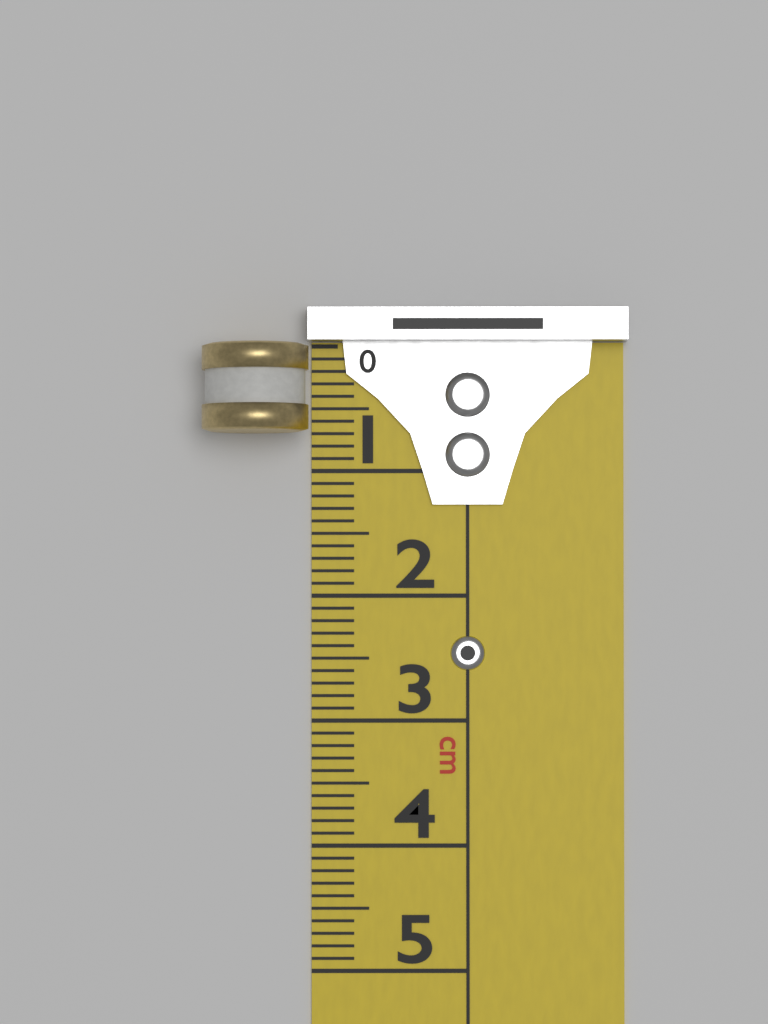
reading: 0.7 cm
